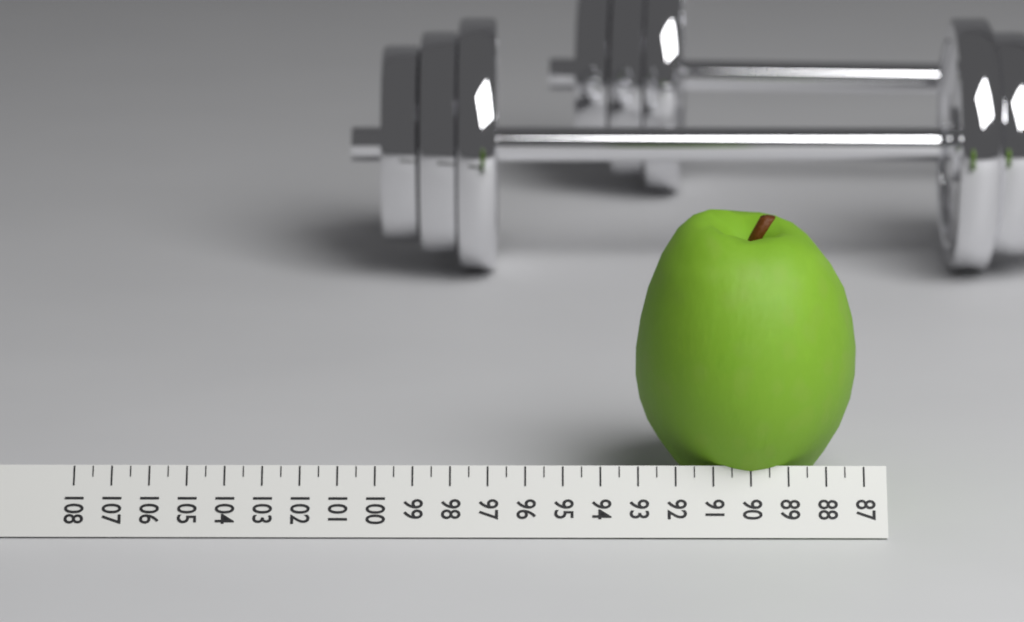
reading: 93.0 (no unit)
